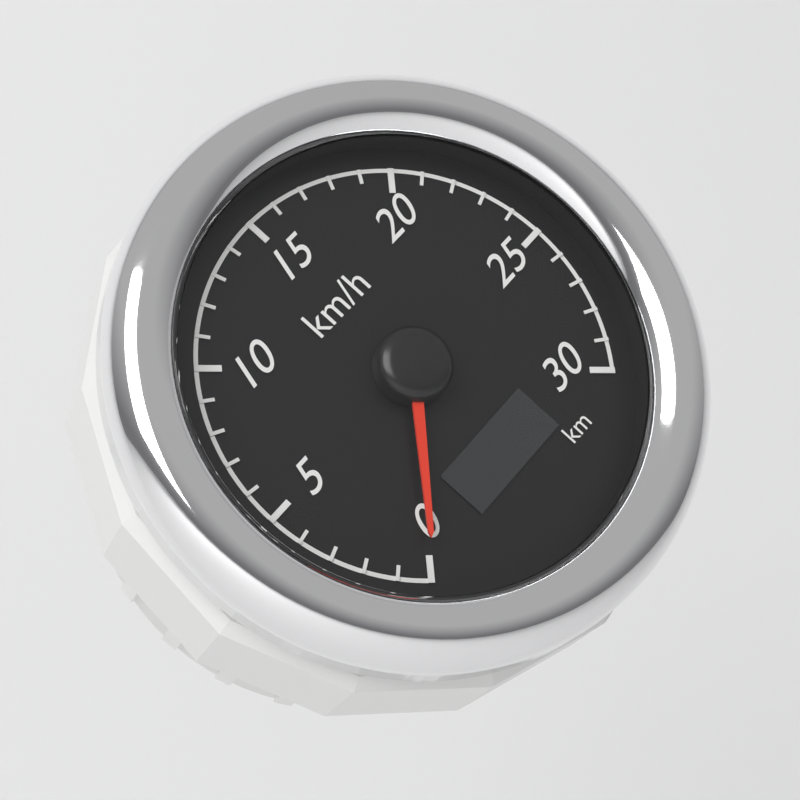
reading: 0 km/h
